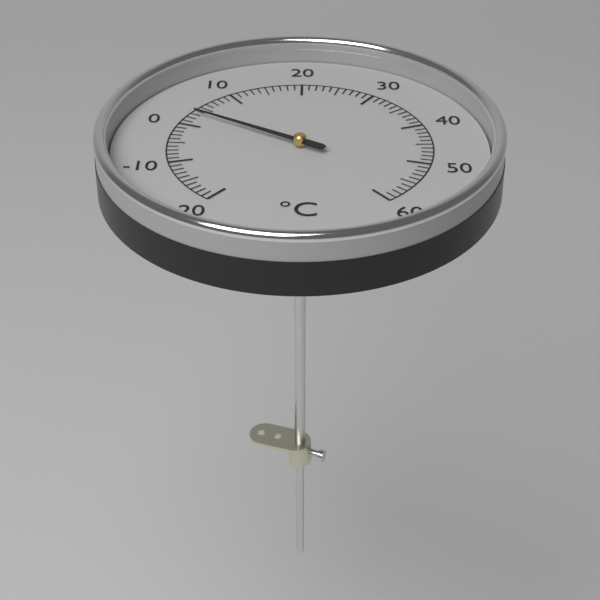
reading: 3 °C
